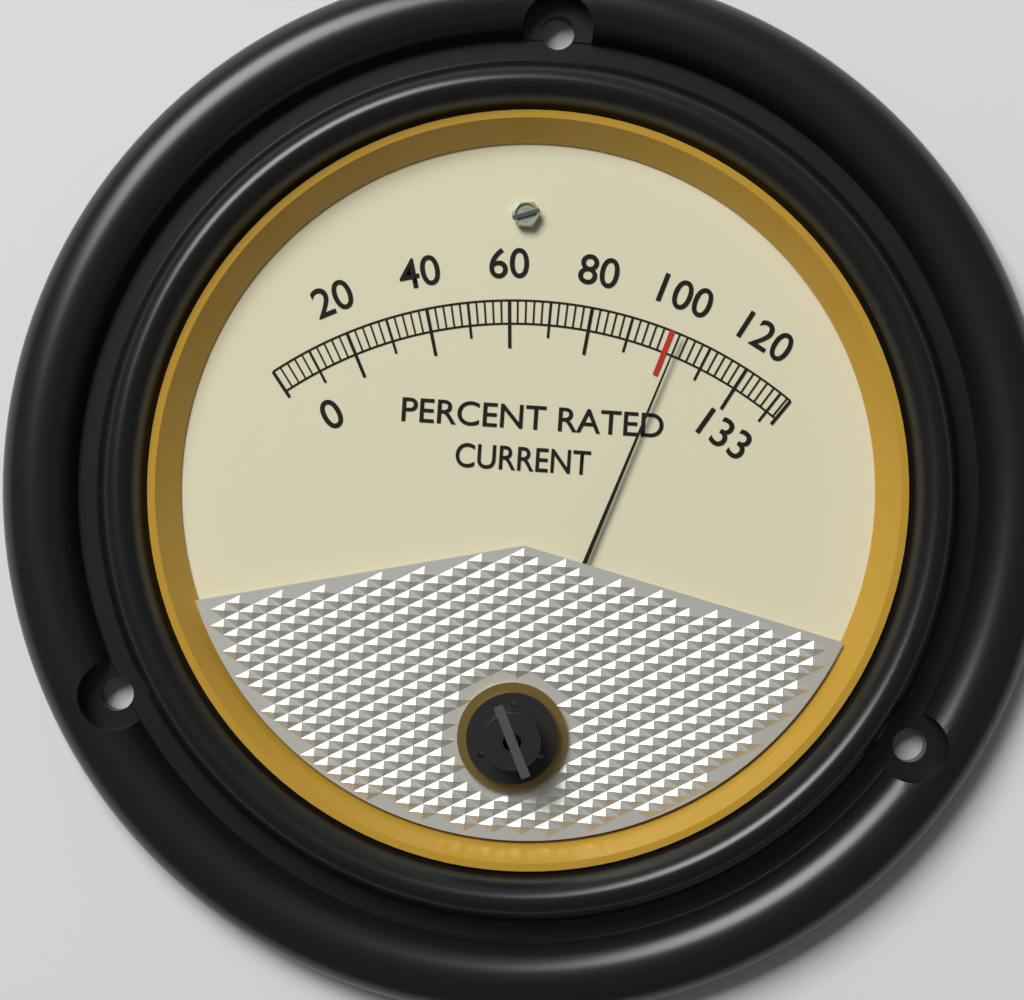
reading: 102 %
